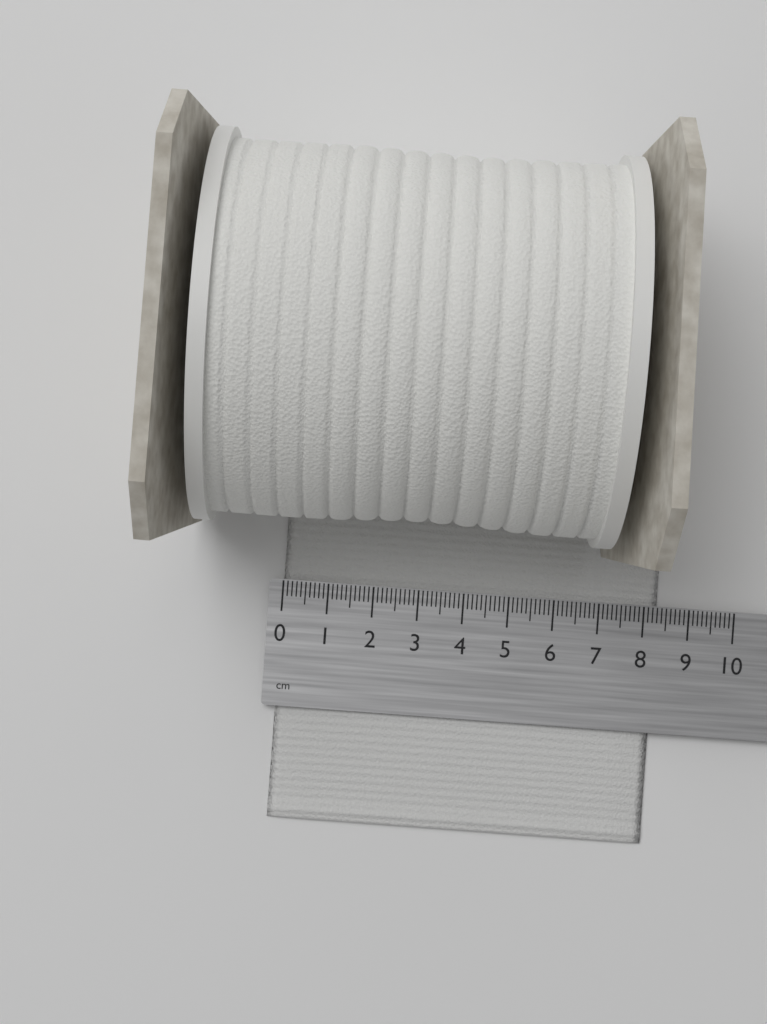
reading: 8.3 cm
